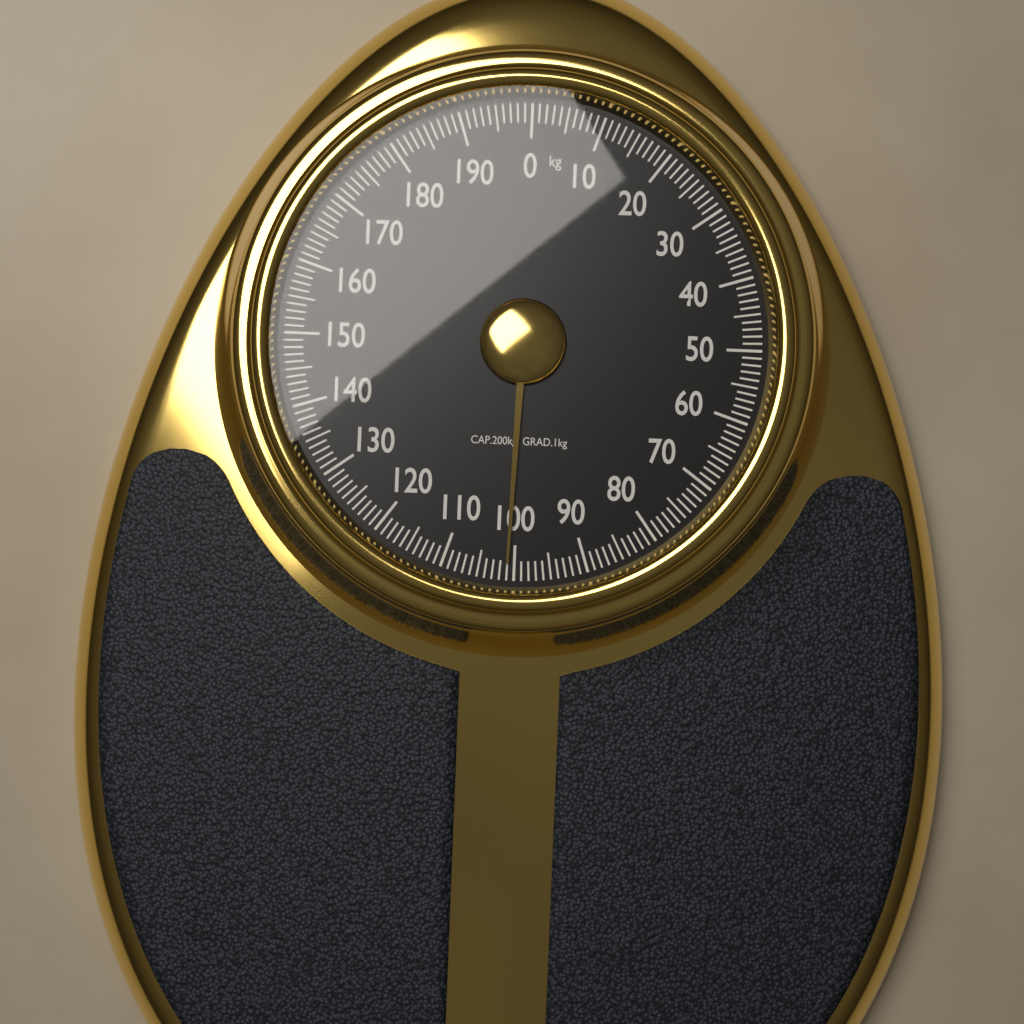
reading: 101 kg
